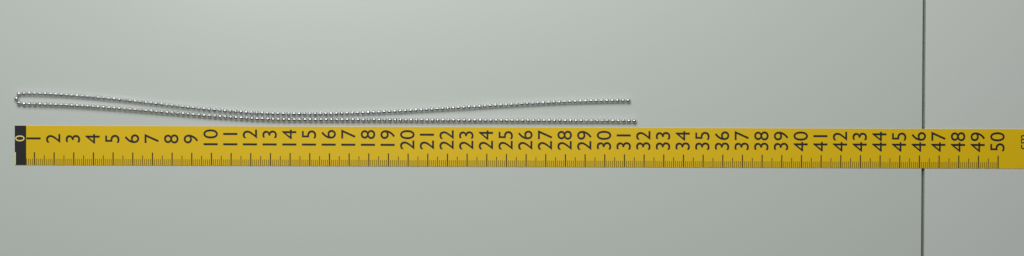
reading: 31.6 cm
